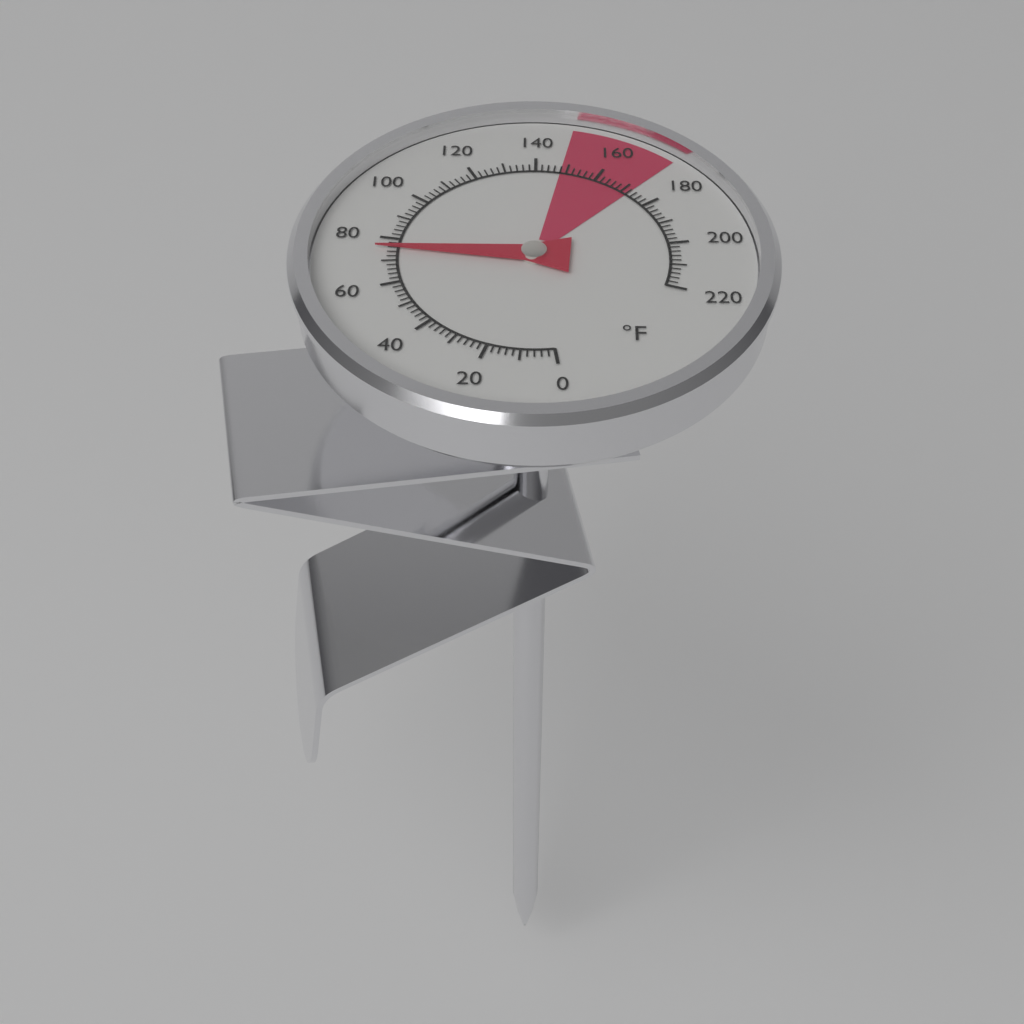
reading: 76 °F
